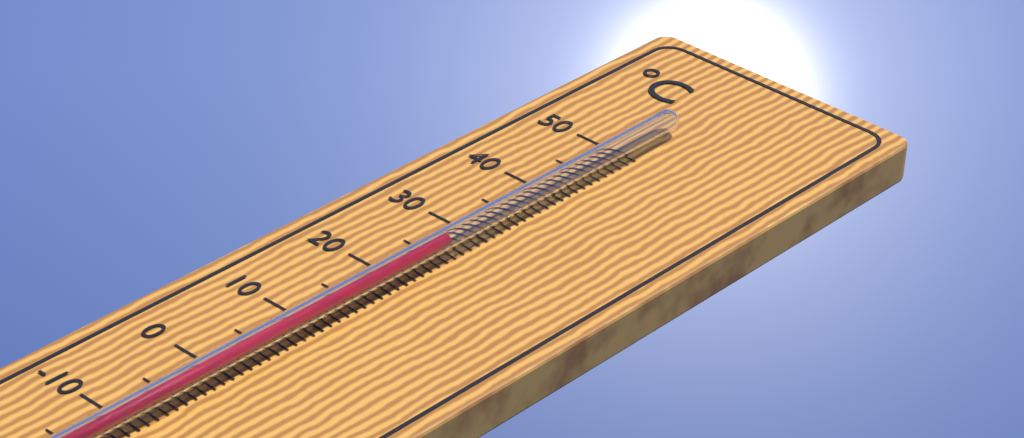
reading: 26 °C
